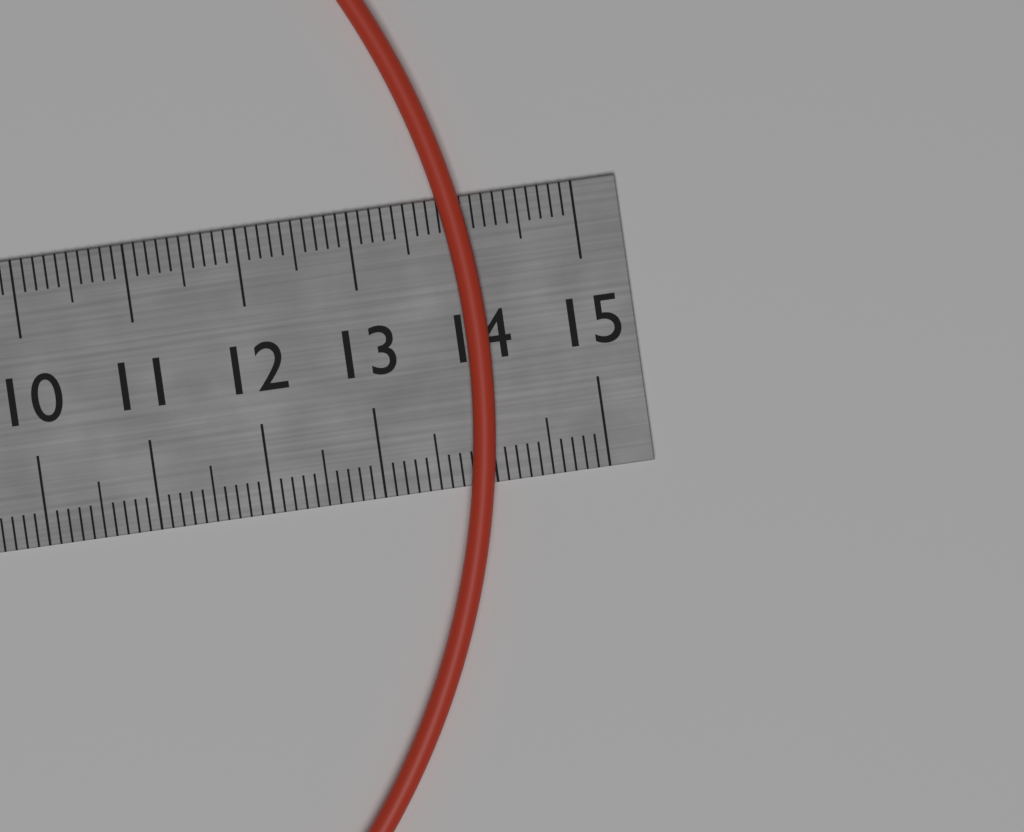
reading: 14.1 cm
